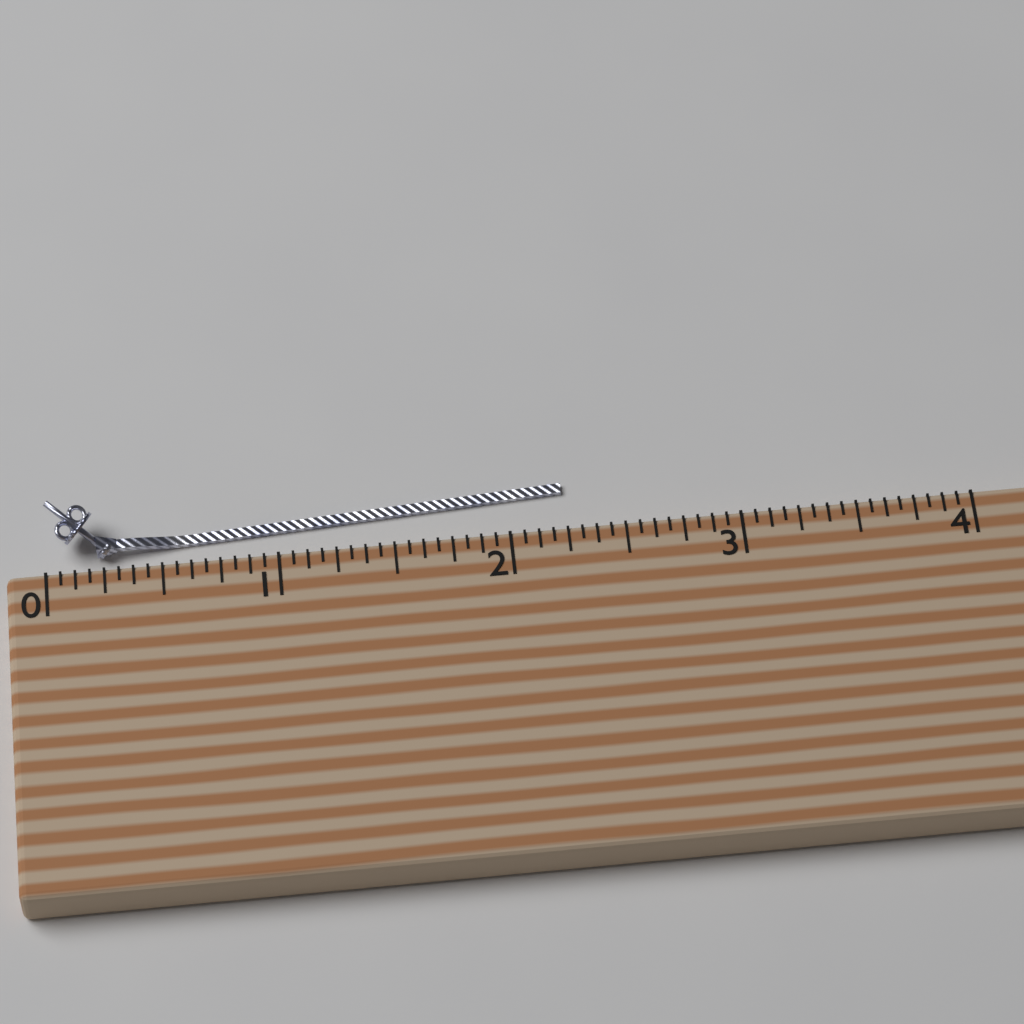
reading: 2.2500 (no unit)
